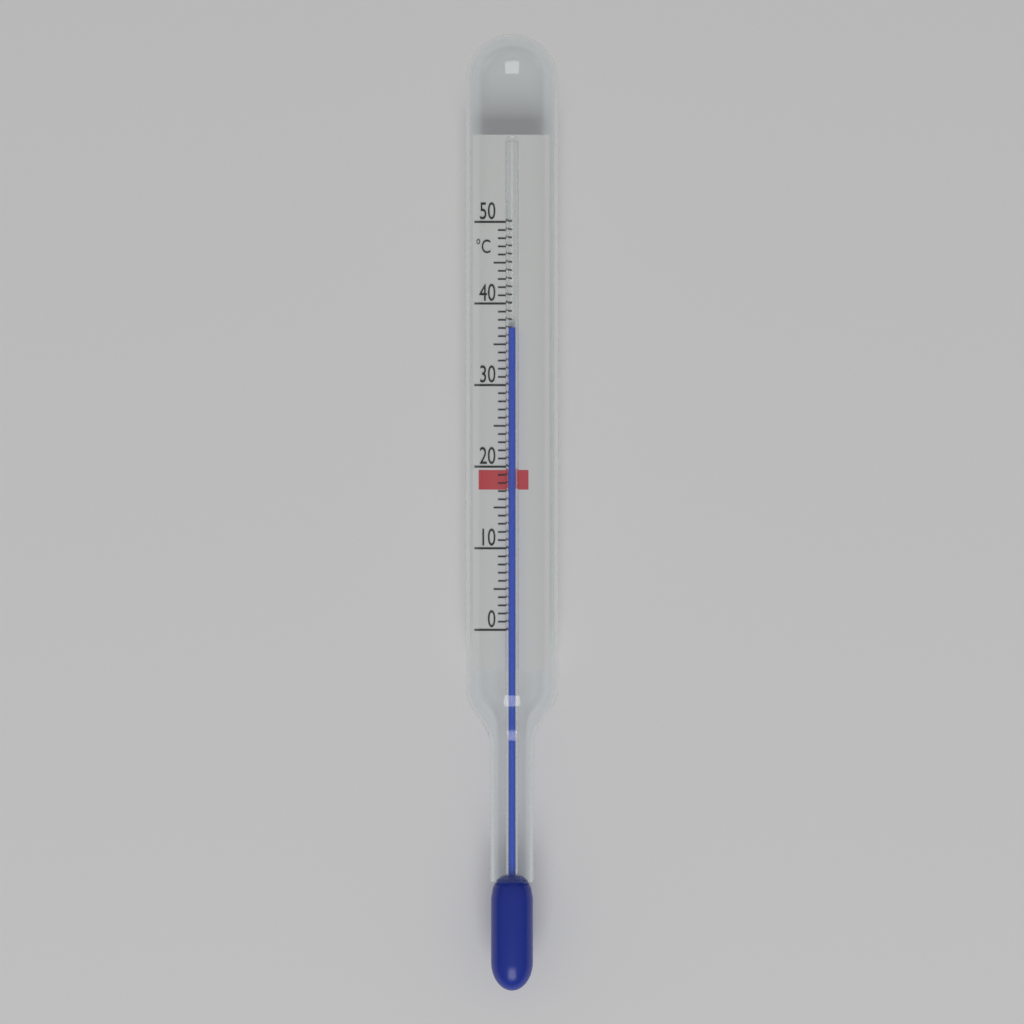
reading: 37 °C
